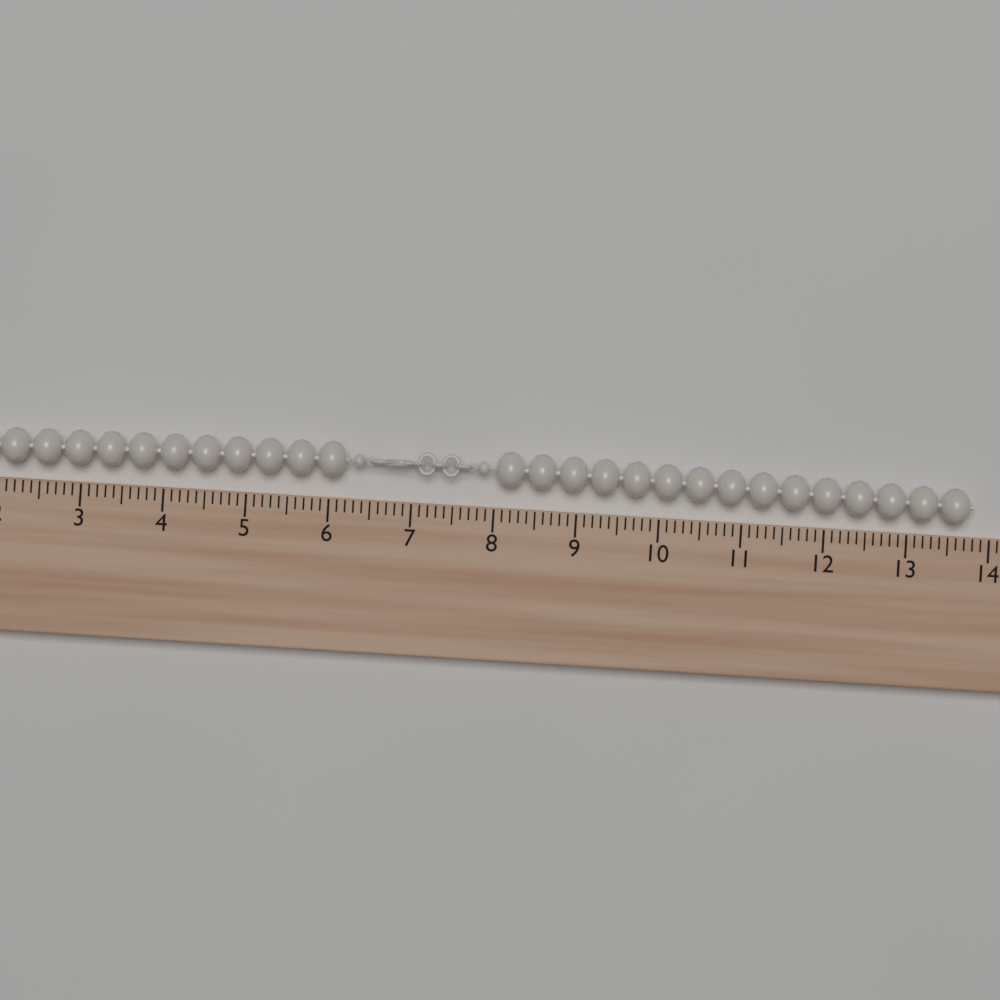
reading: 13.8 (no unit)
